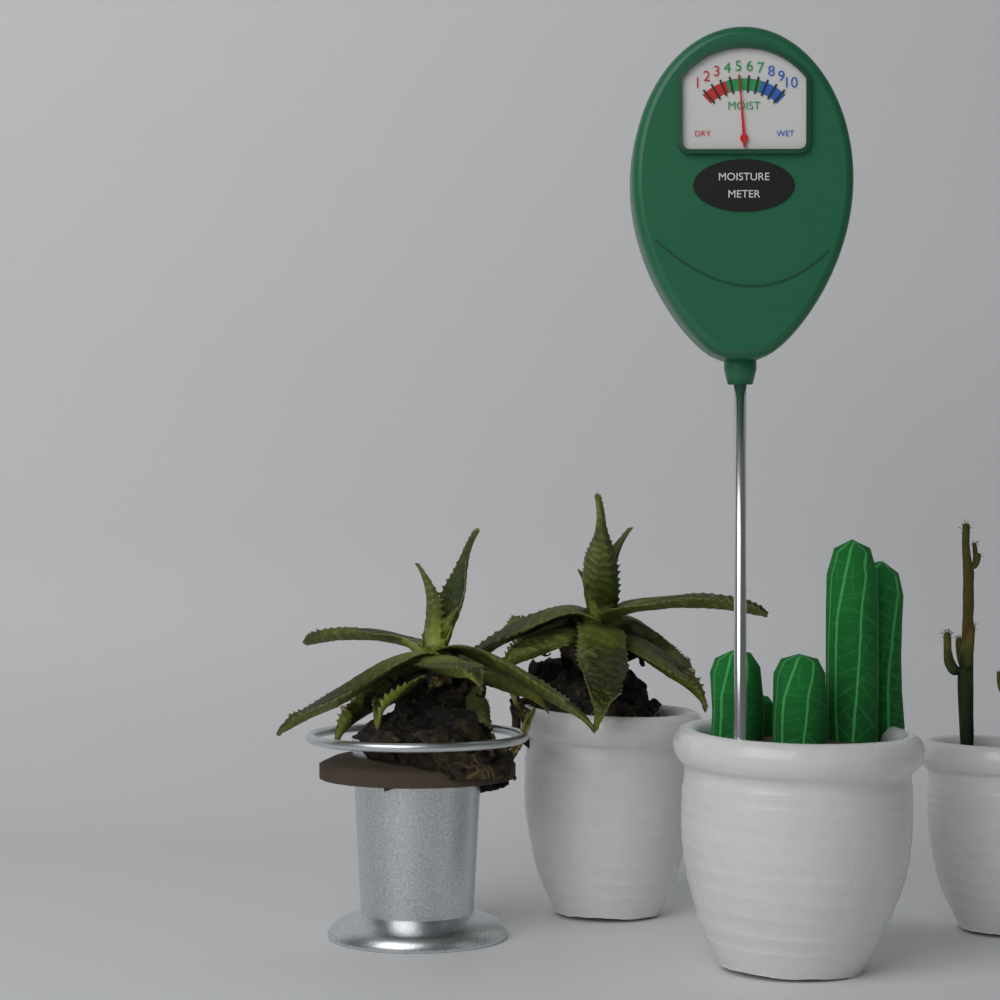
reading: 5 (no unit)
